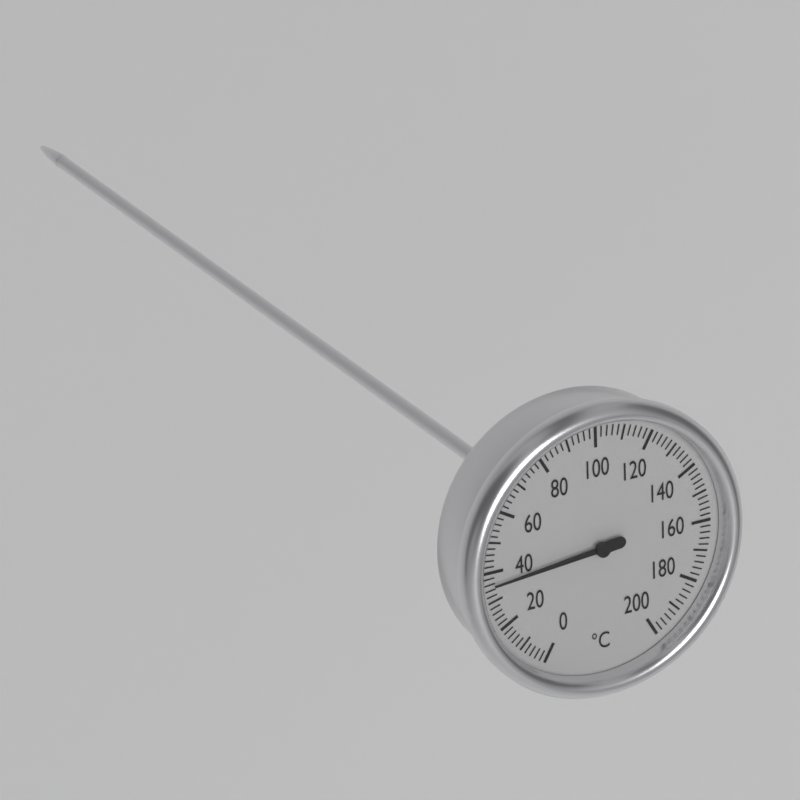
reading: 36 °C
